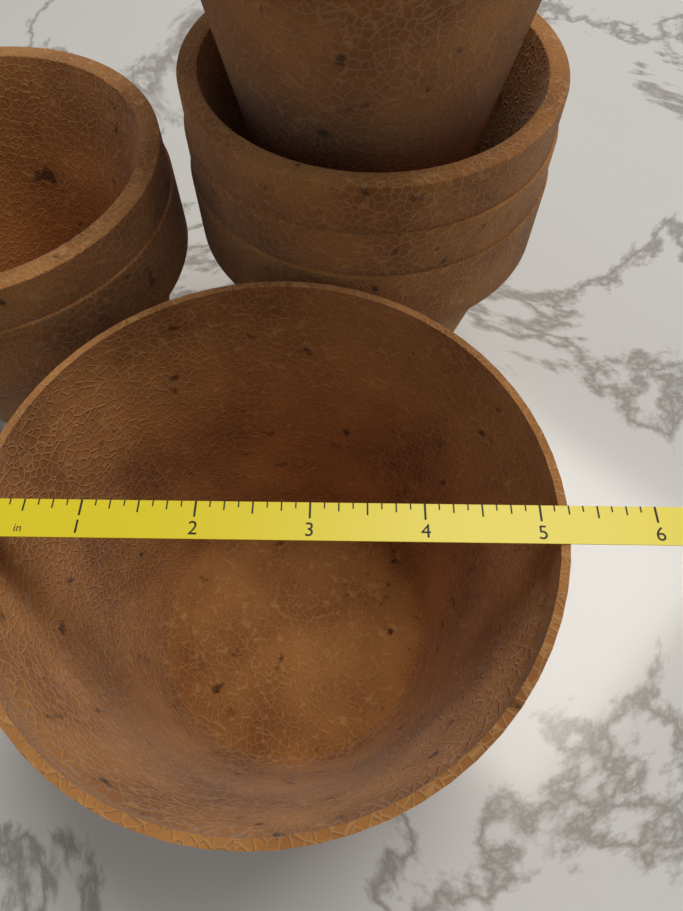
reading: 5.250 in
